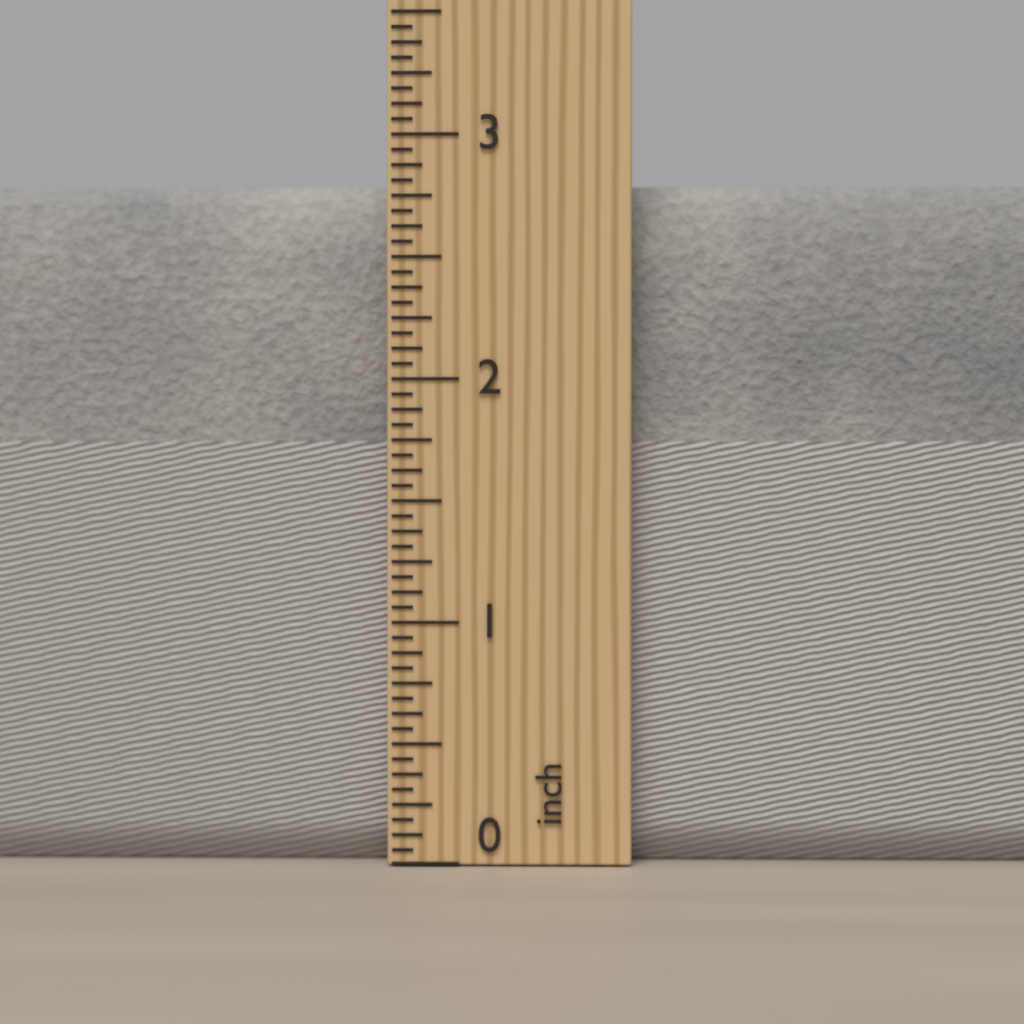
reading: 2.8125 inch
